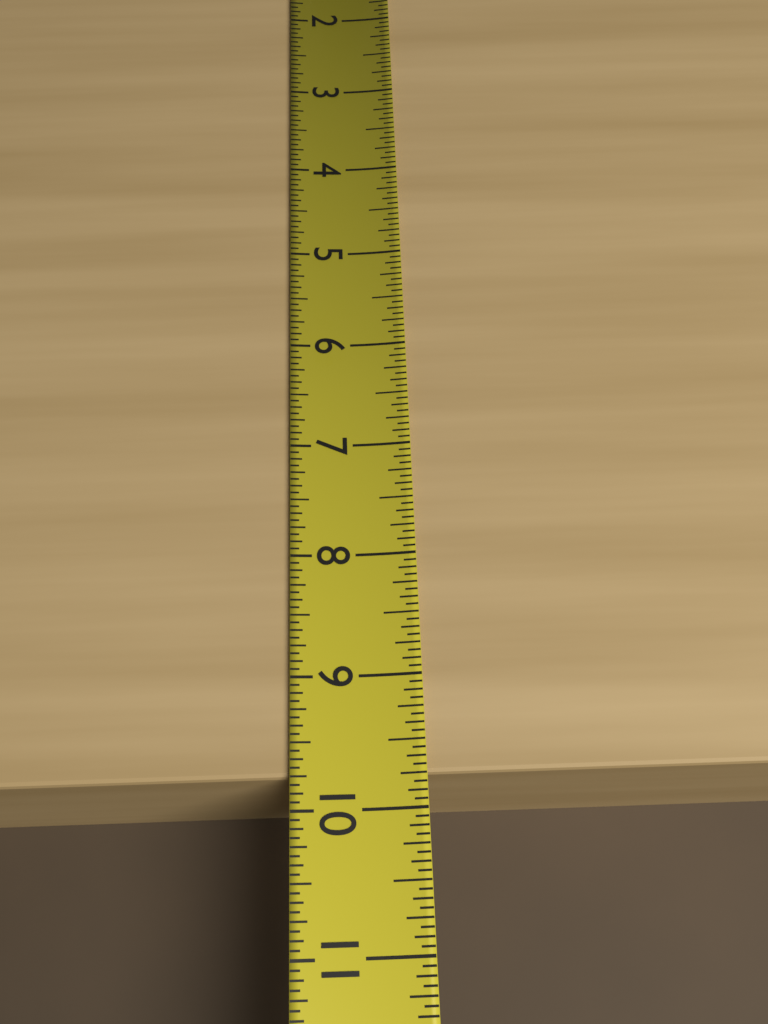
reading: 9.7500 (no unit)
